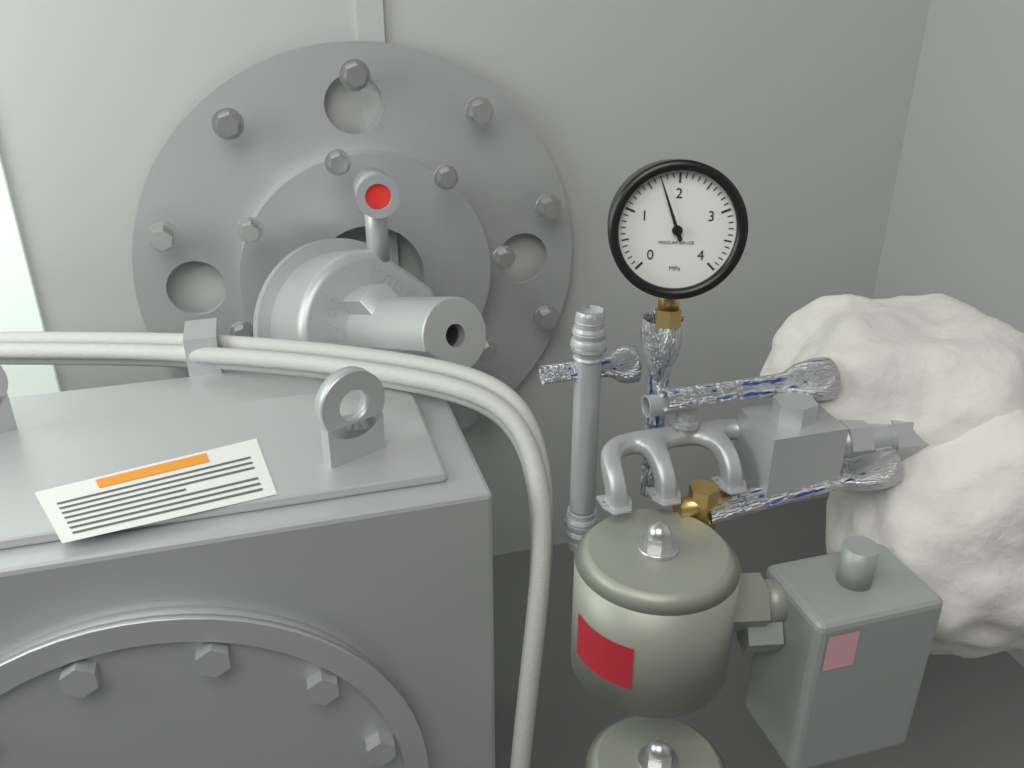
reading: 1.7 MPa
